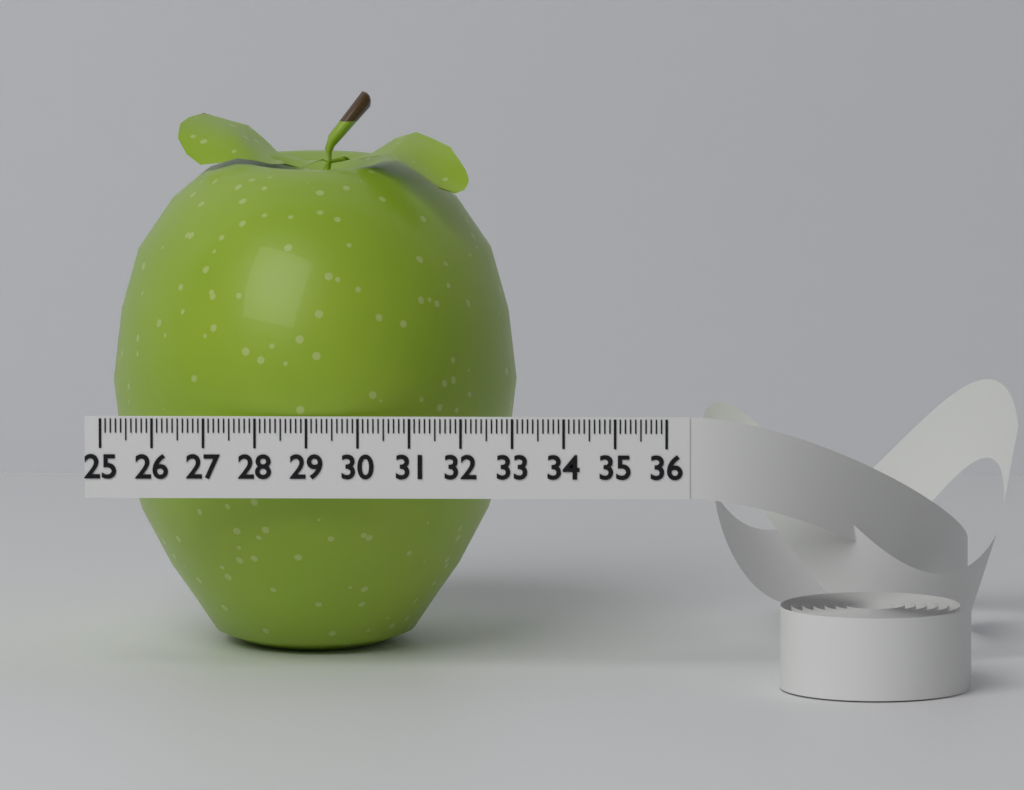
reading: 33.0 (no unit)
